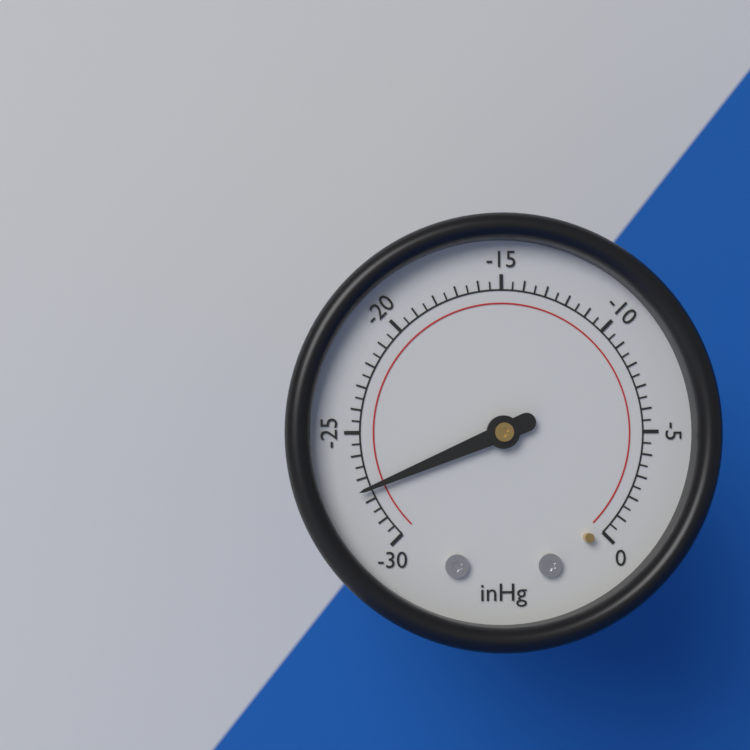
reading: -27.5 inHg
